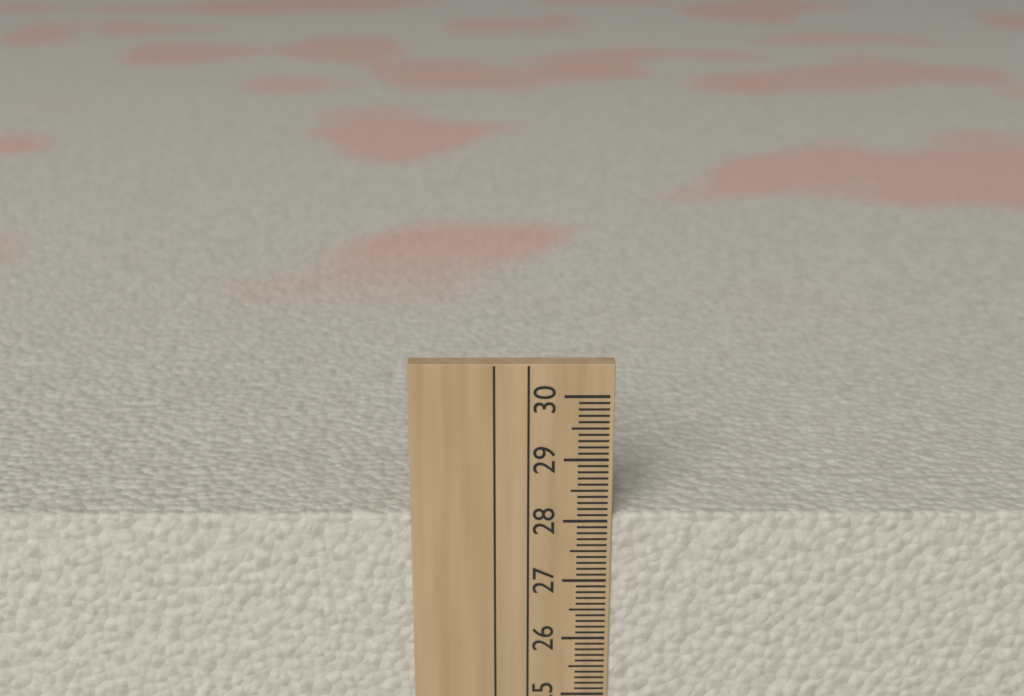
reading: 28.1 cm
